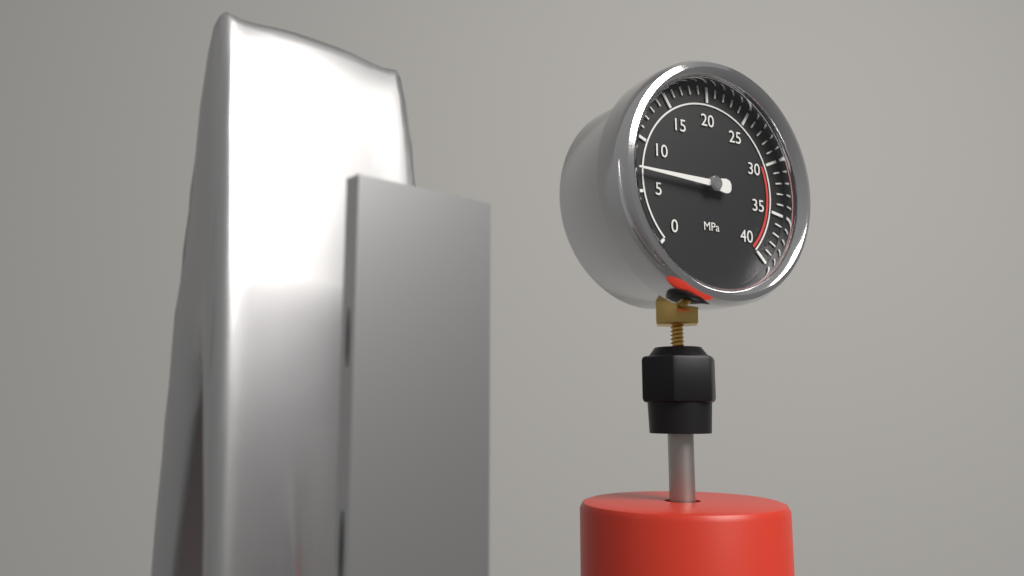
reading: 7 MPa
